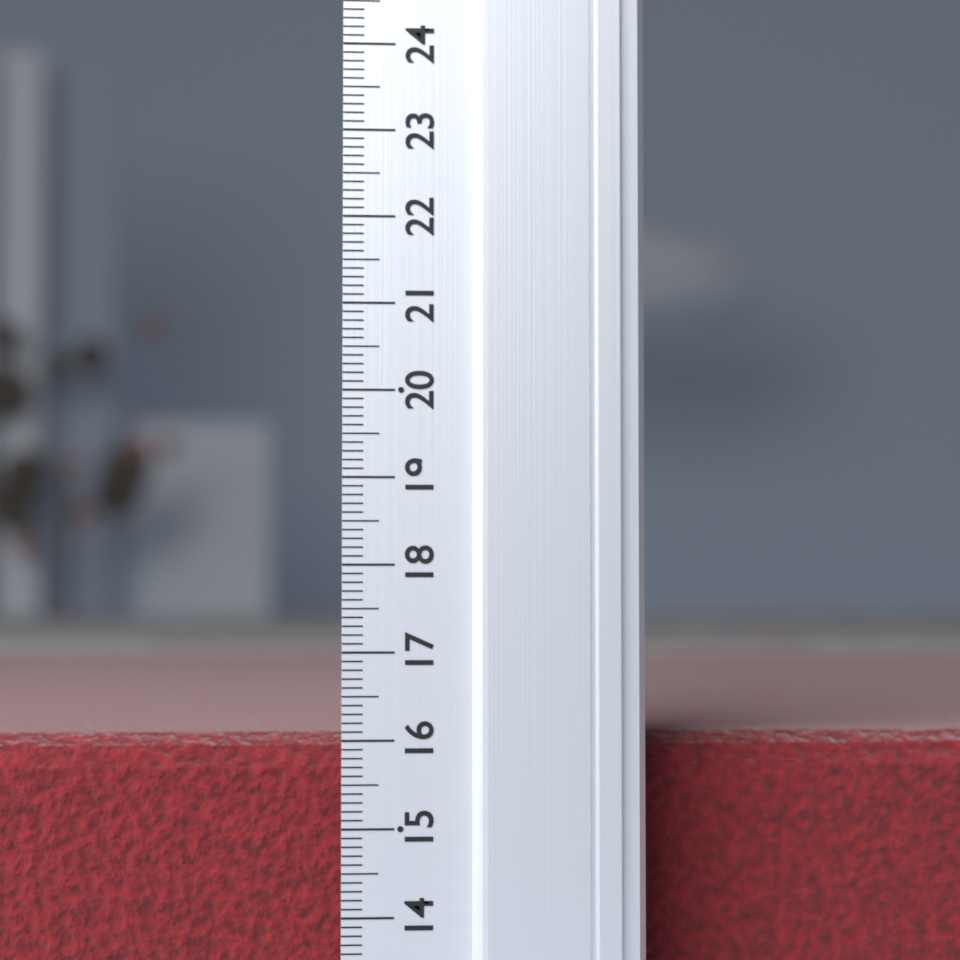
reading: 16.0 (no unit)
